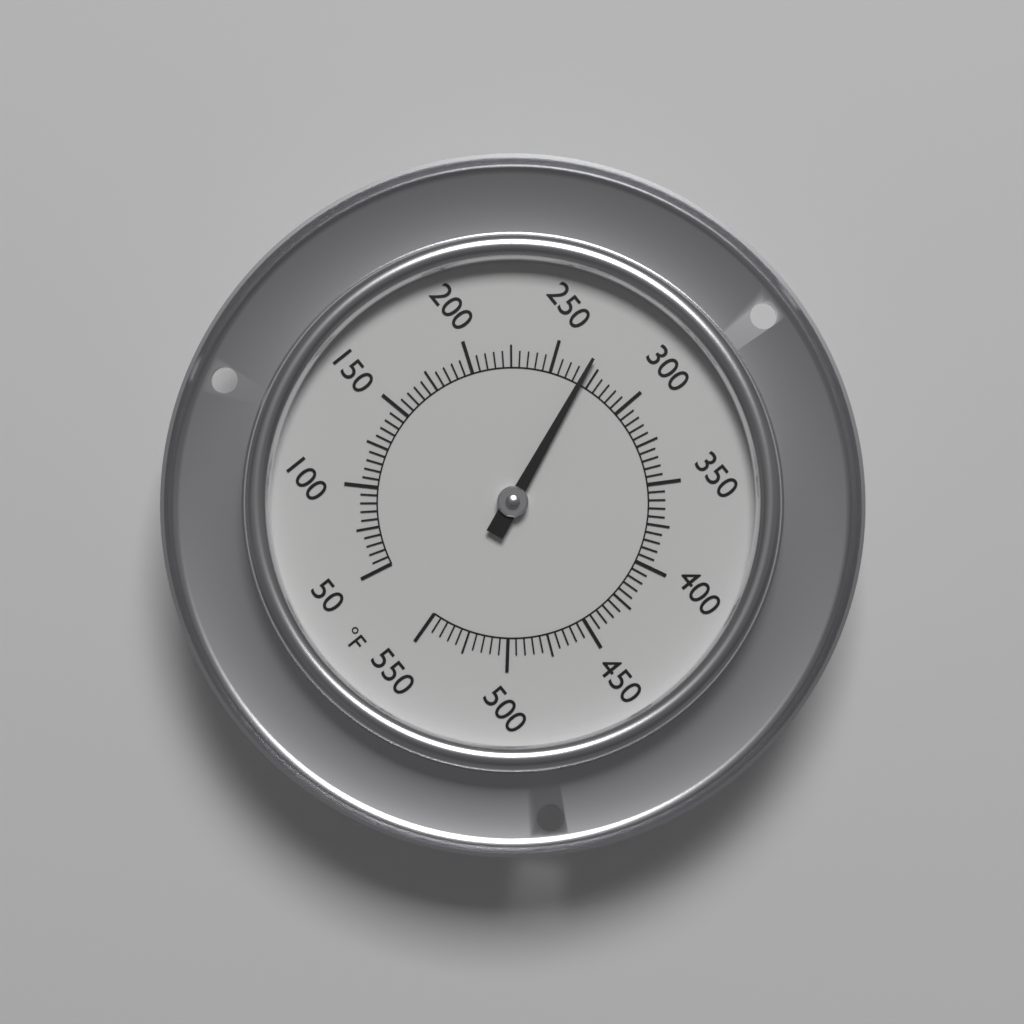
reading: 270 °F
